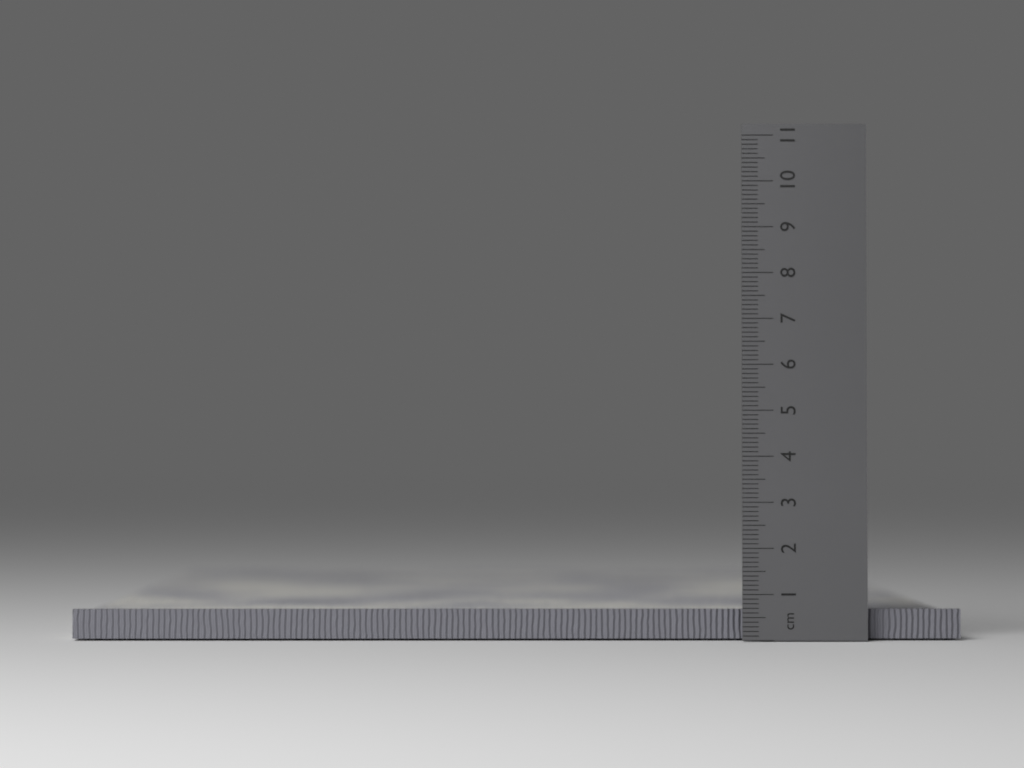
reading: 0.5 cm
